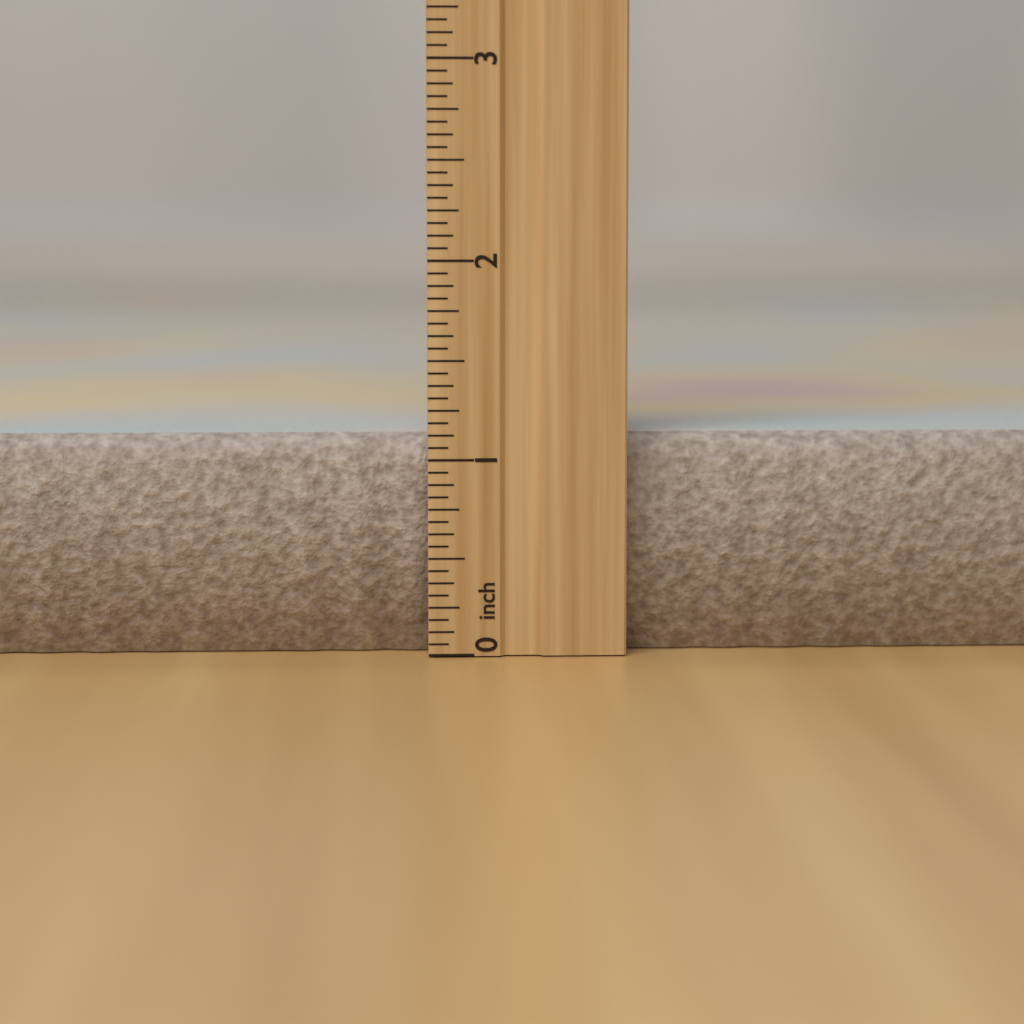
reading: 1.1250 inch
